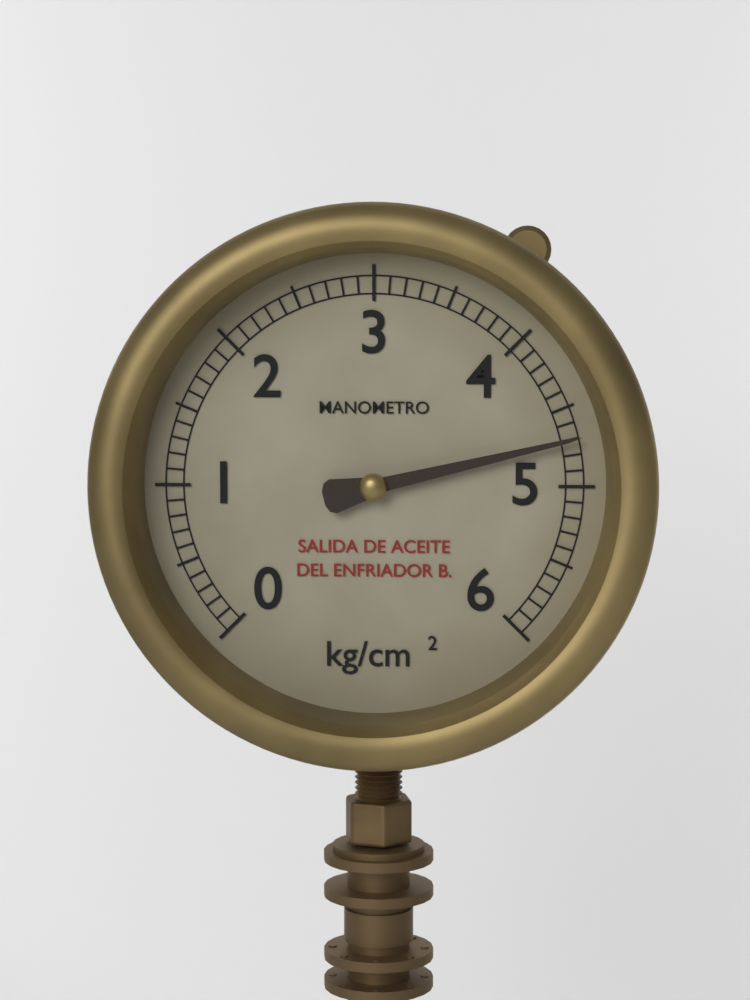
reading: 4.7 kg/cm²
